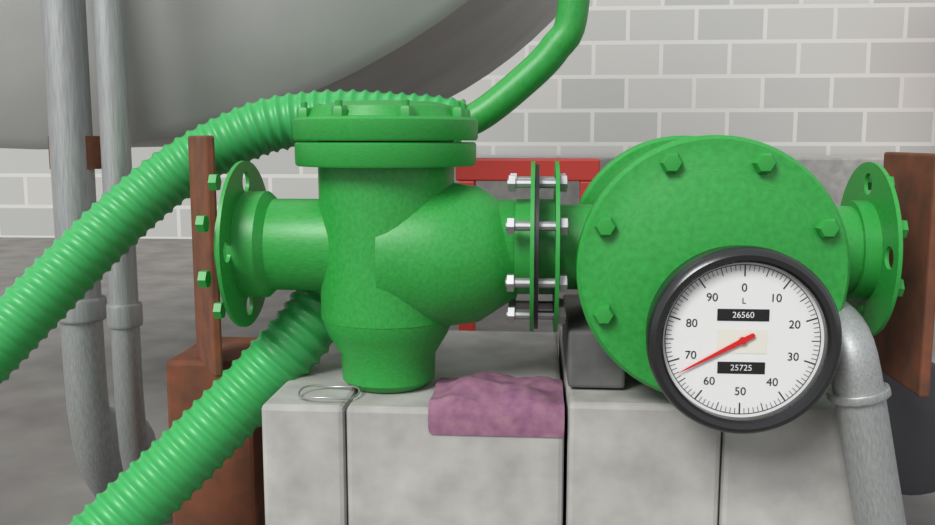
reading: 67 L
